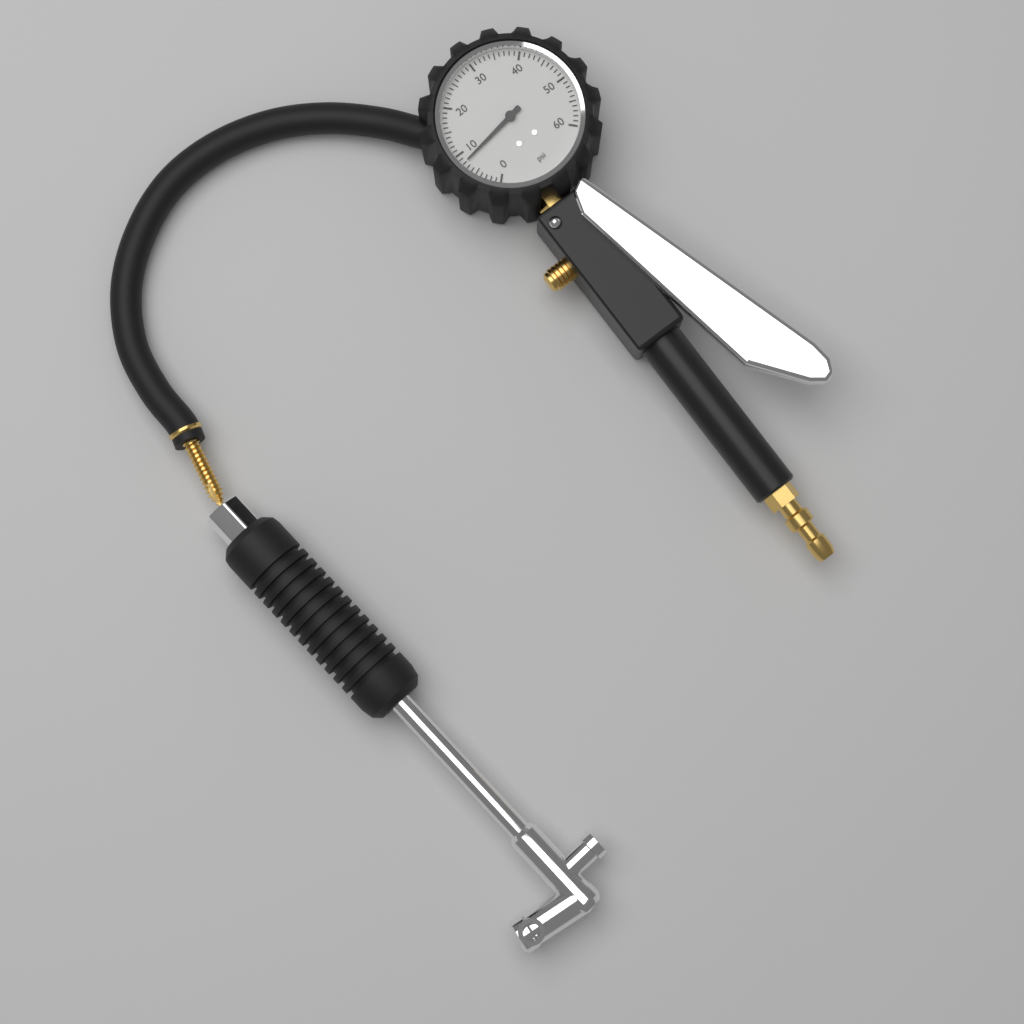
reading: 8 psi
